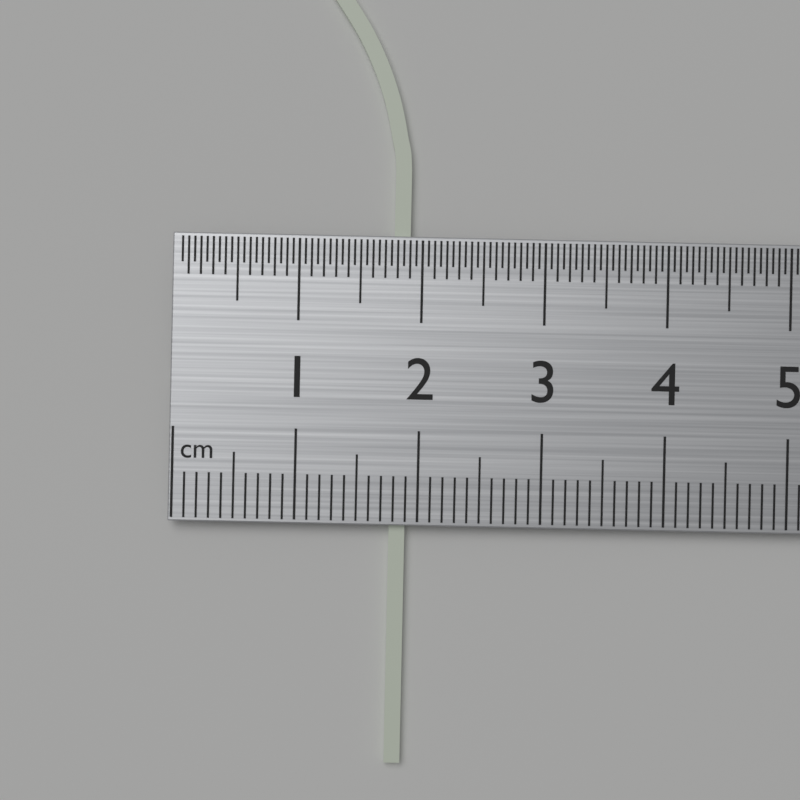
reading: 1.9 cm
